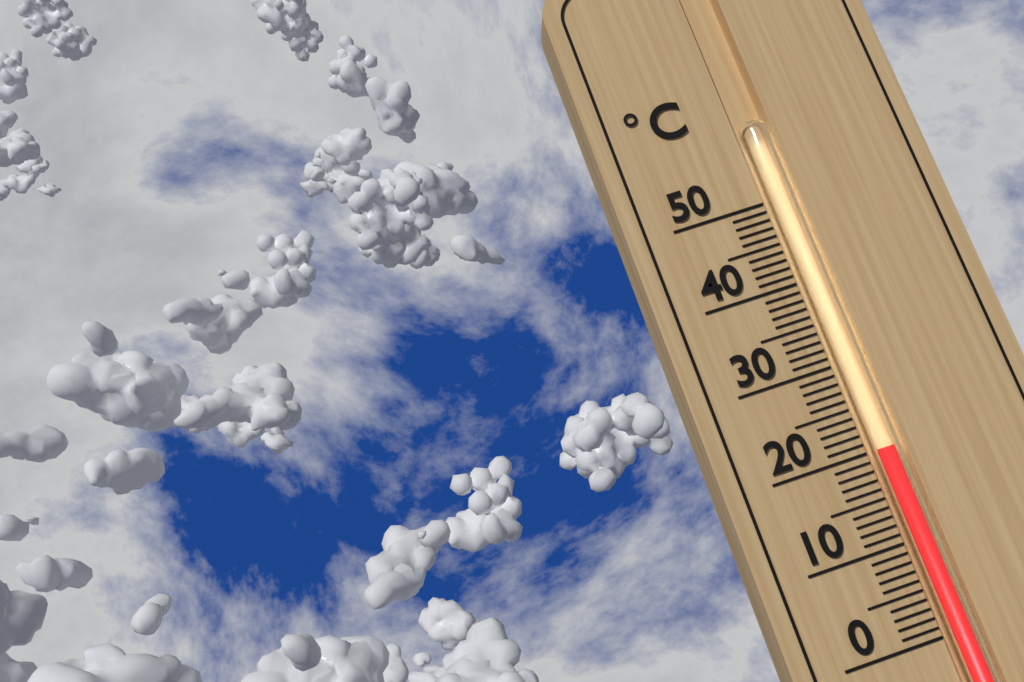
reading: 20 °C
